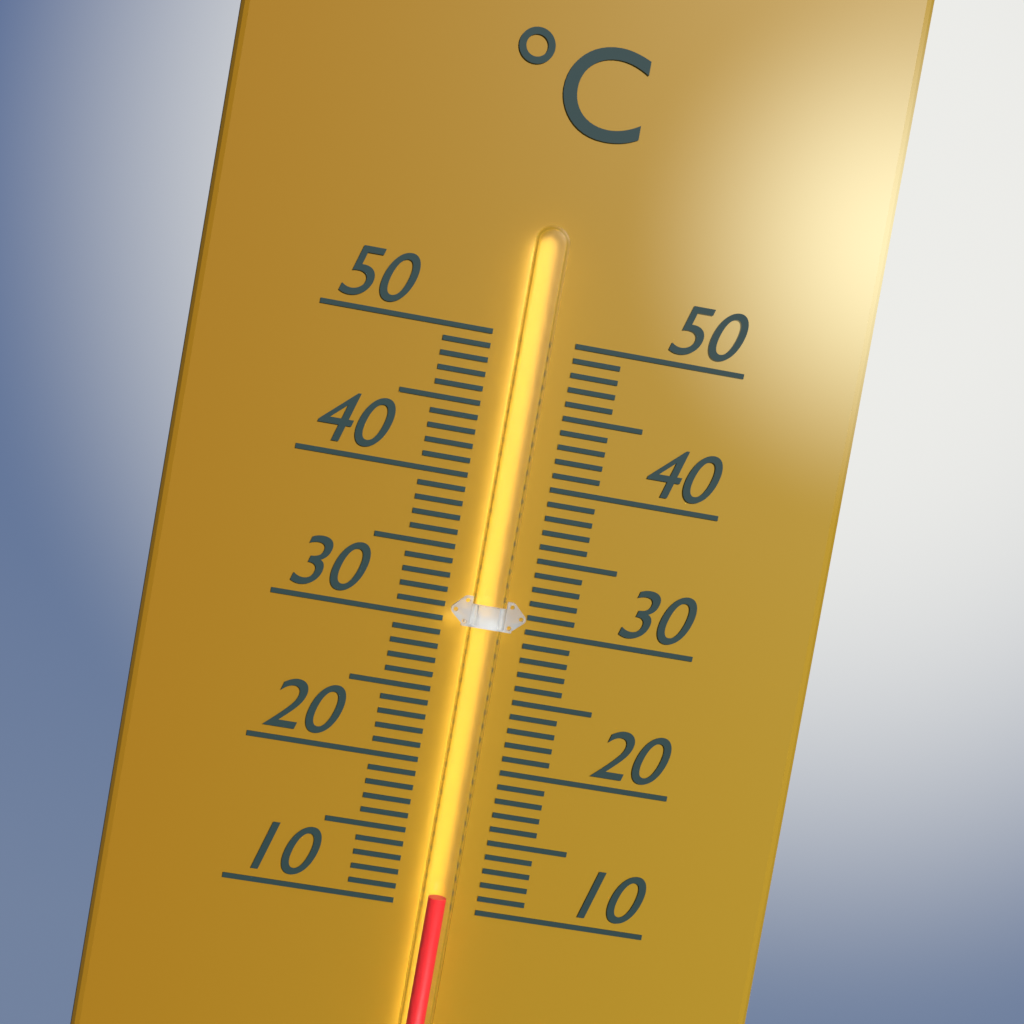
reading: 11 °C
